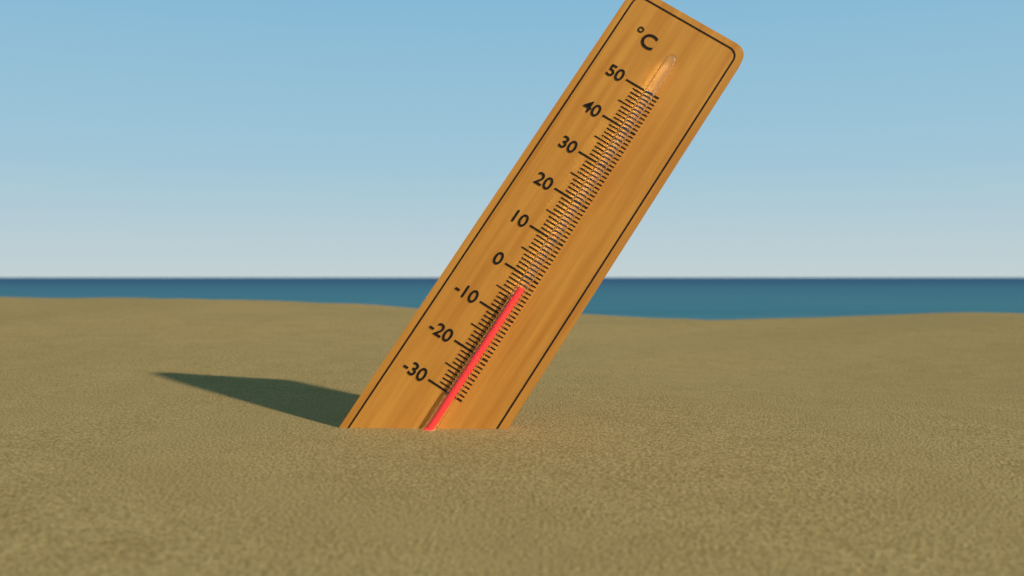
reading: -3 °C
